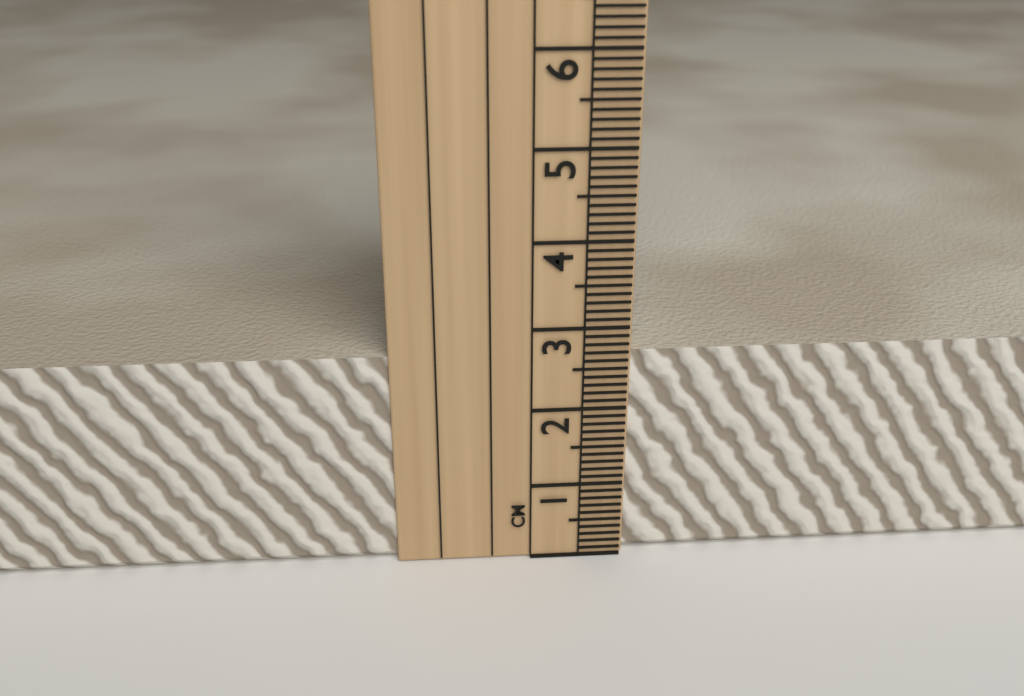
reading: 2.7 cm
